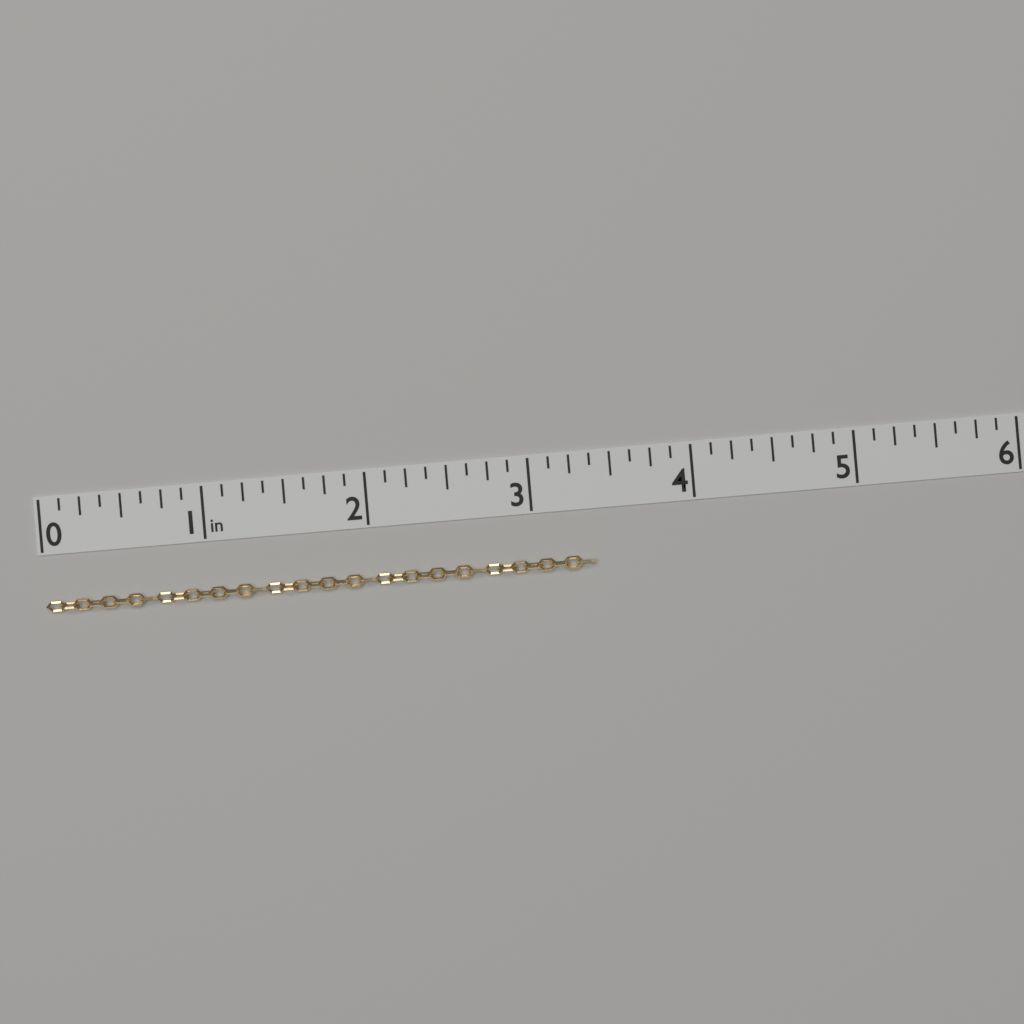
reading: 3.375 in
